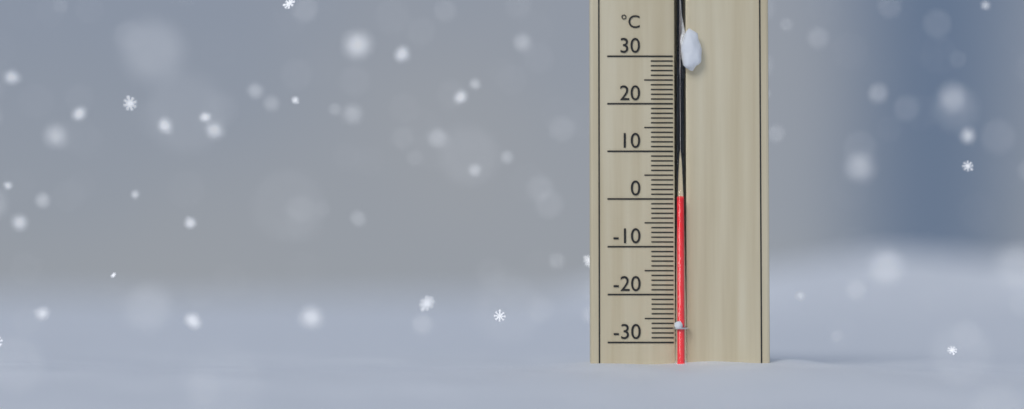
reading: 0 °C
